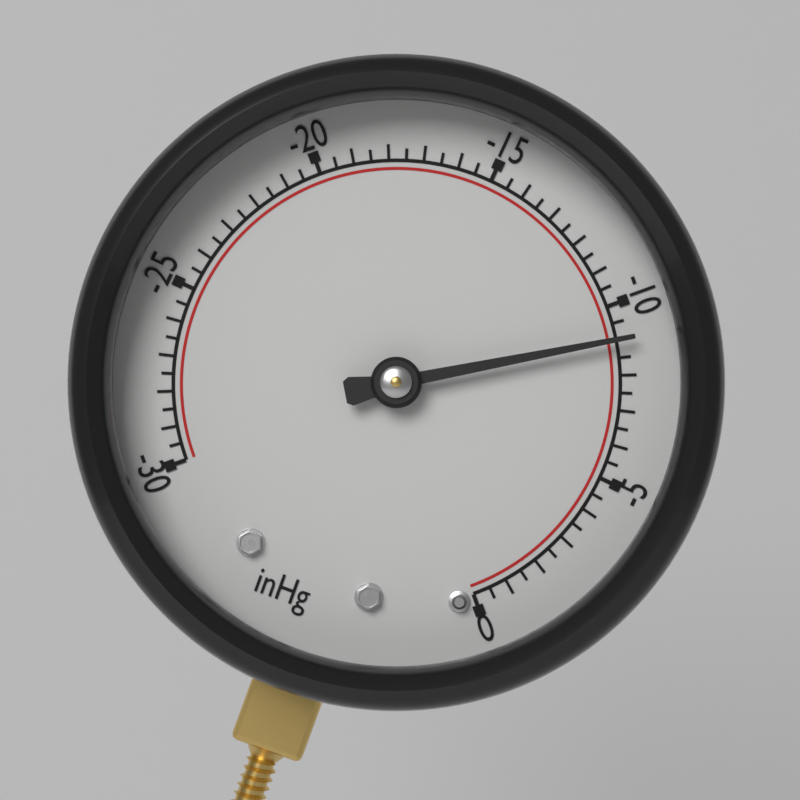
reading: -9.0 inHg
